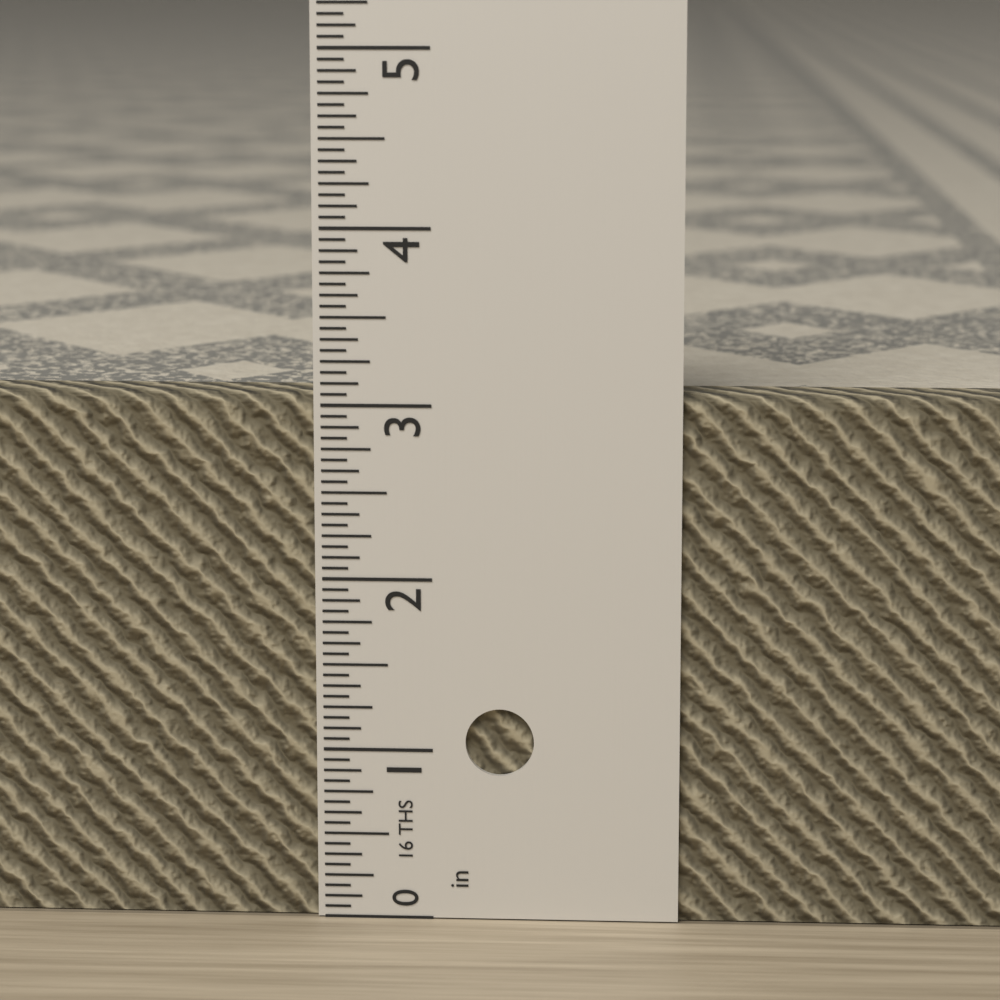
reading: 3.0625 in
